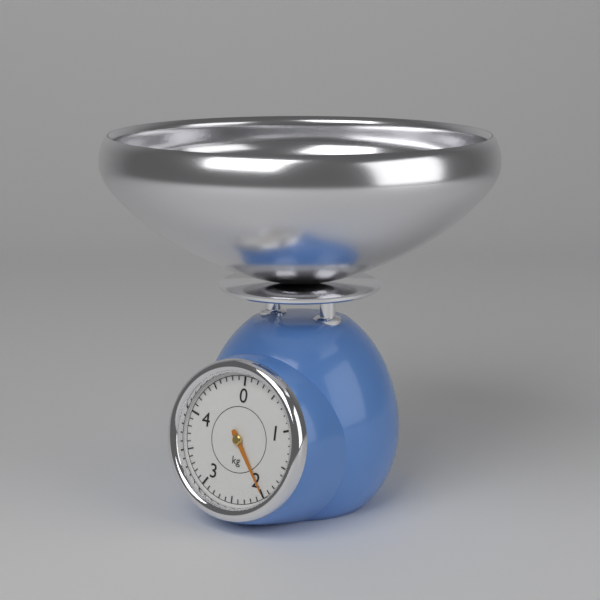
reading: 2.0 kg
